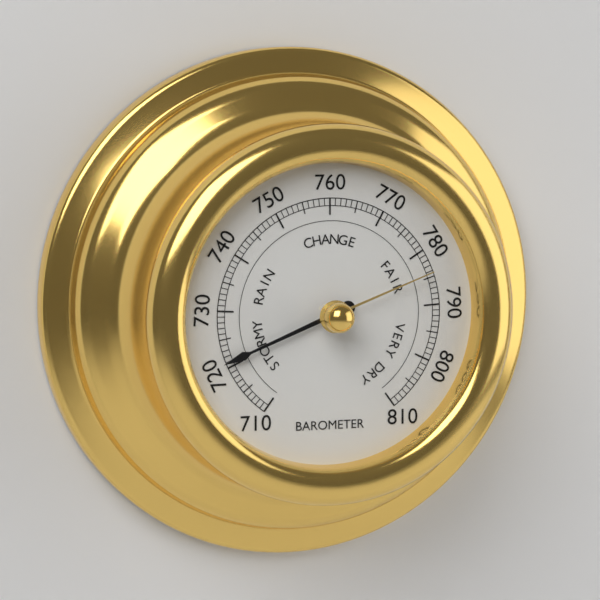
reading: 721 (no unit)
